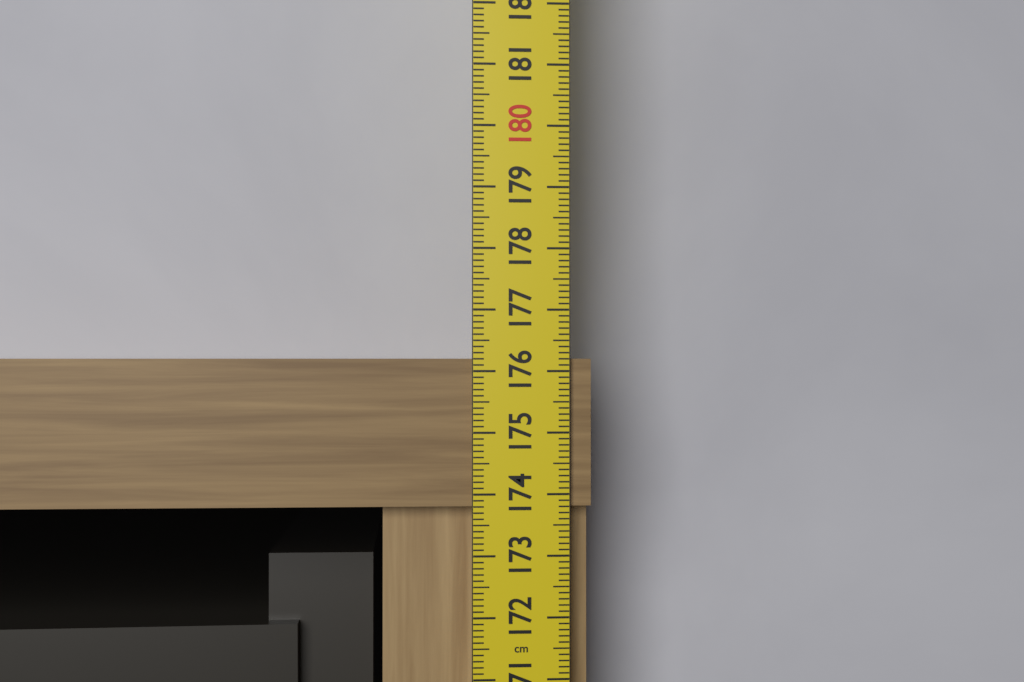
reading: 176.2 cm
